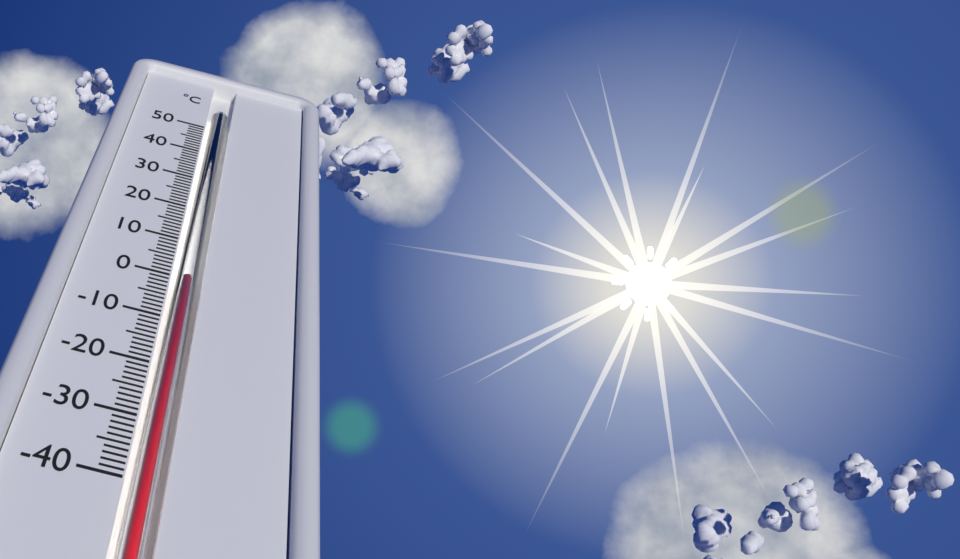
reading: 0 °C
